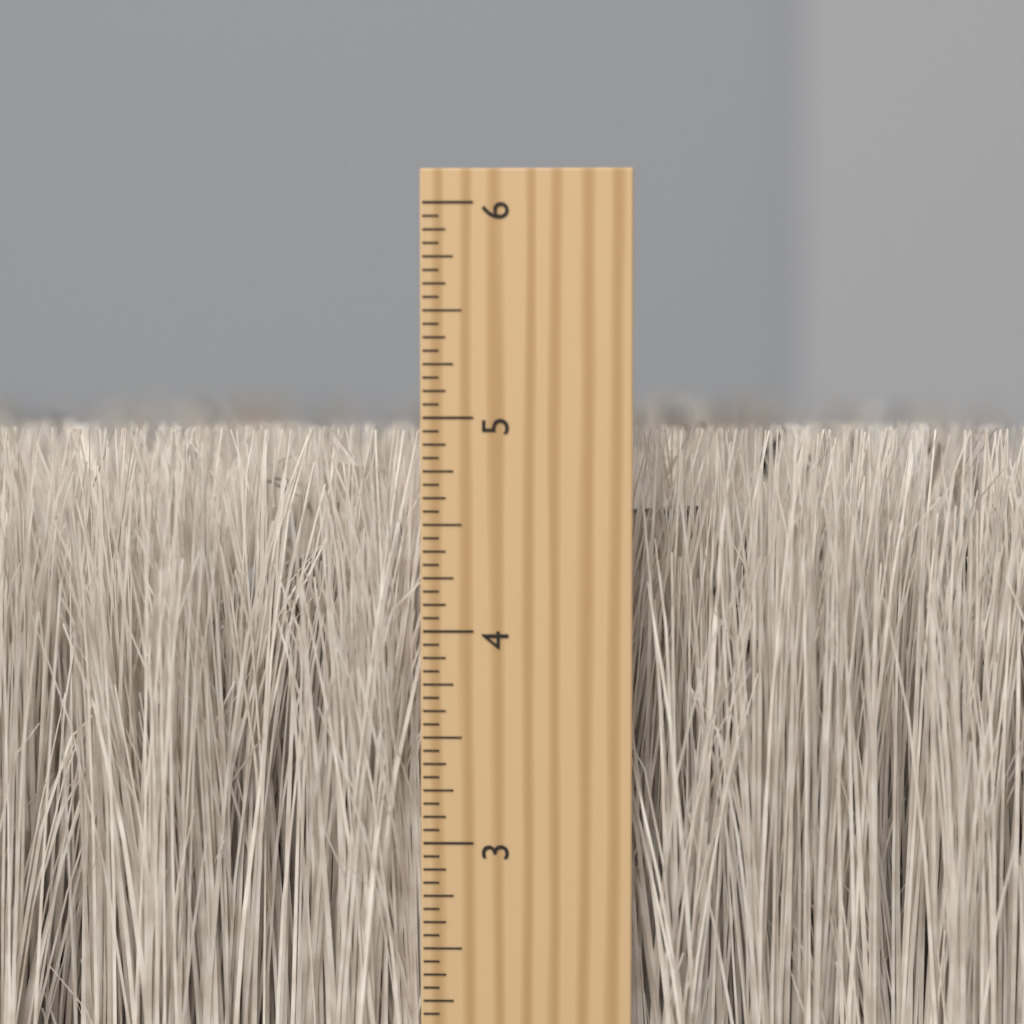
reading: 4.9375 inch
